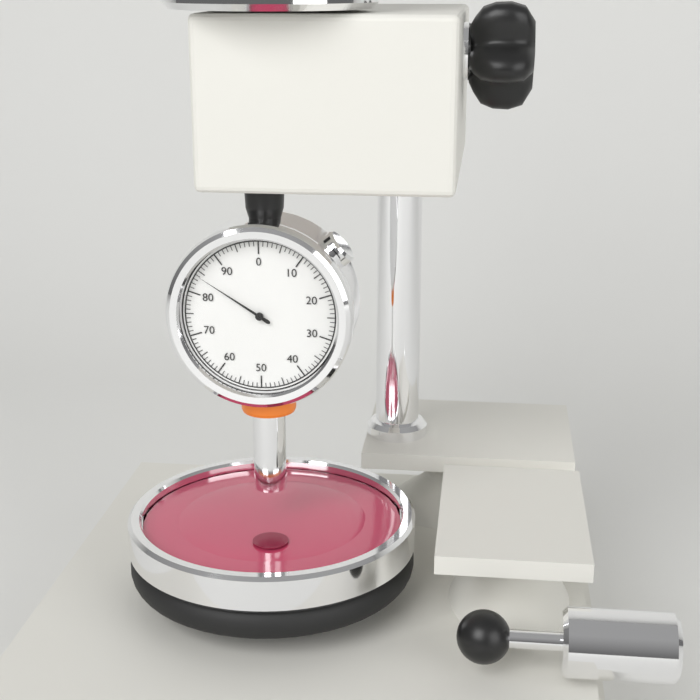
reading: 84 (no unit)
